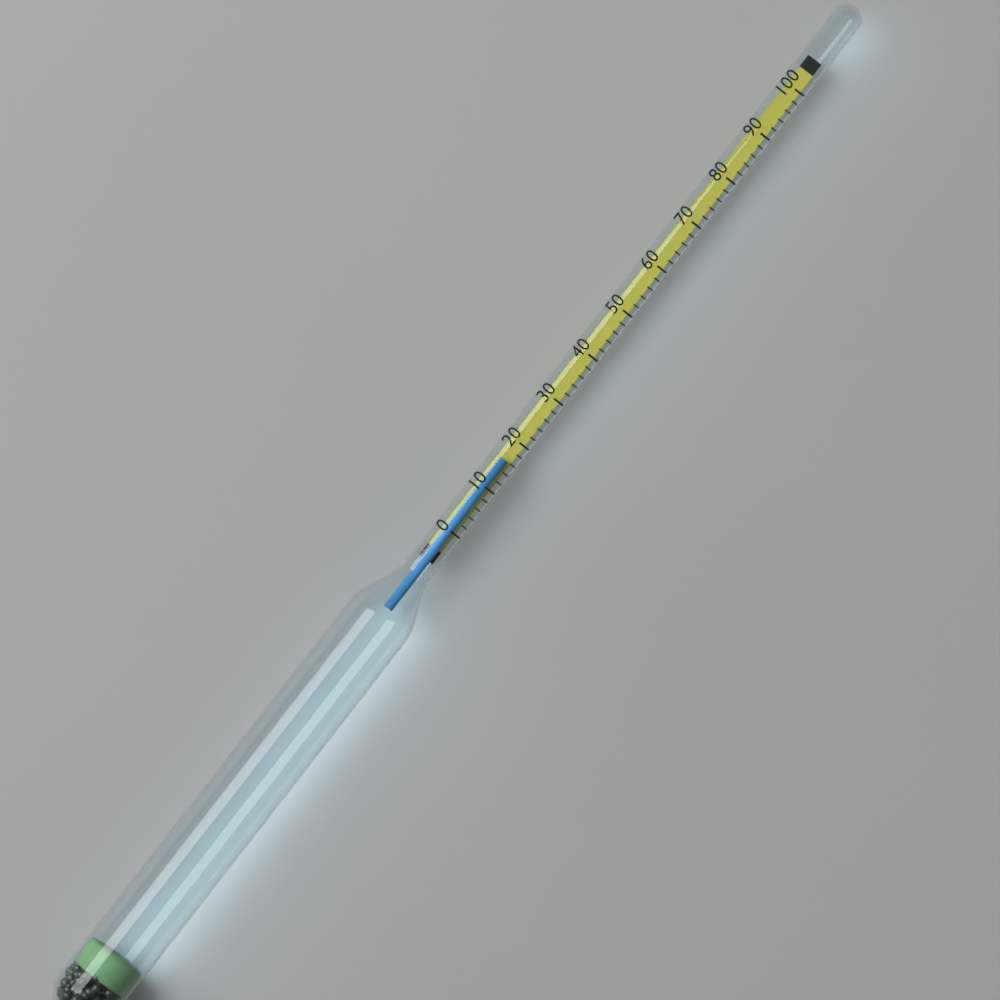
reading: 16 (no unit)
